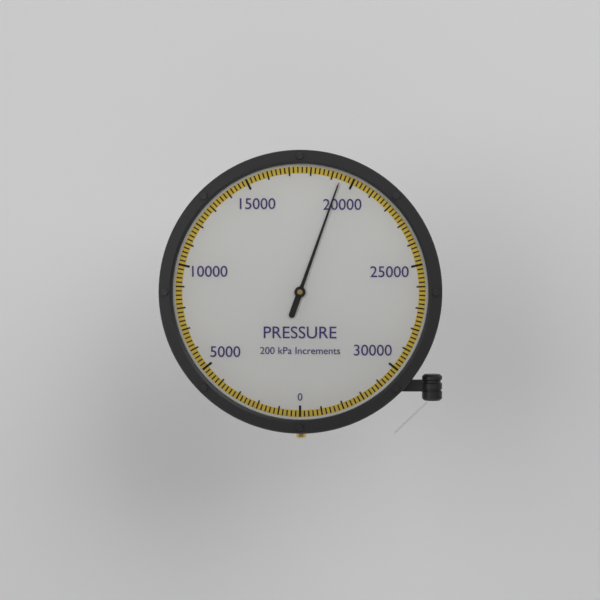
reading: 19400 kPa
